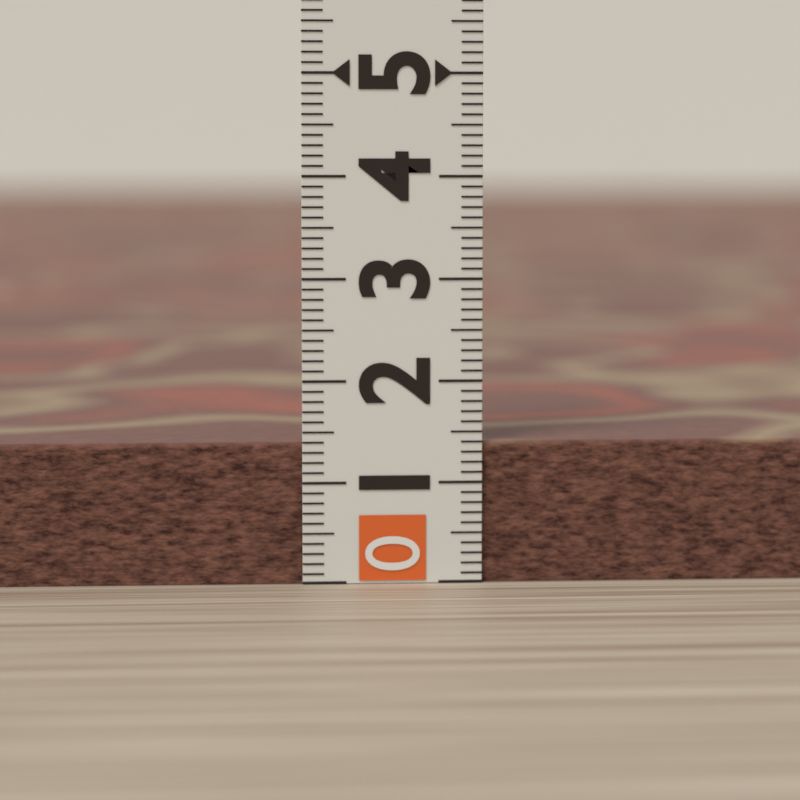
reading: 1.4 (no unit)
